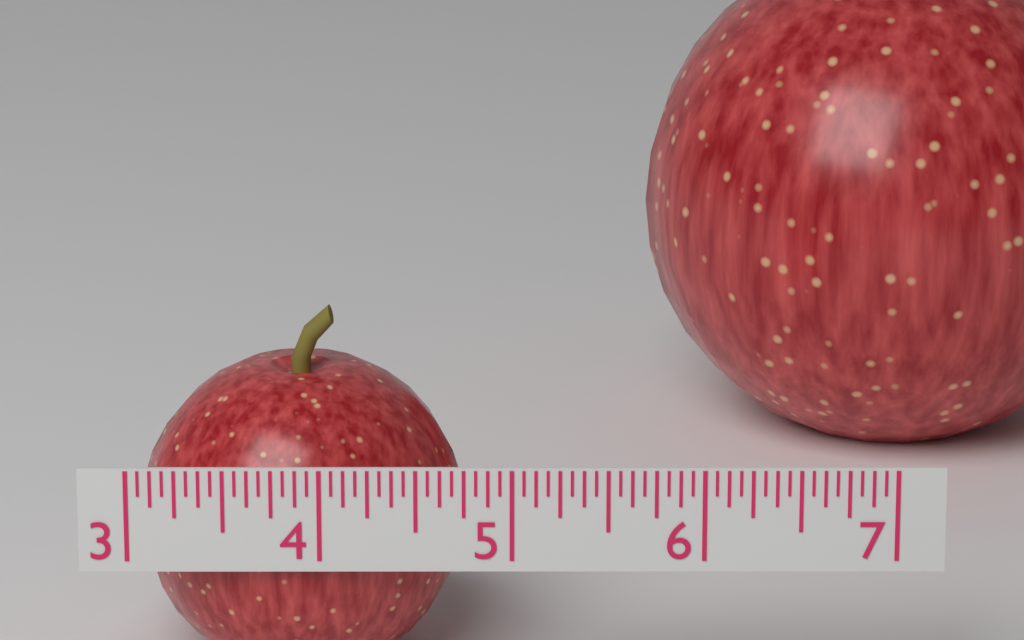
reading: 4.7500 (no unit)
